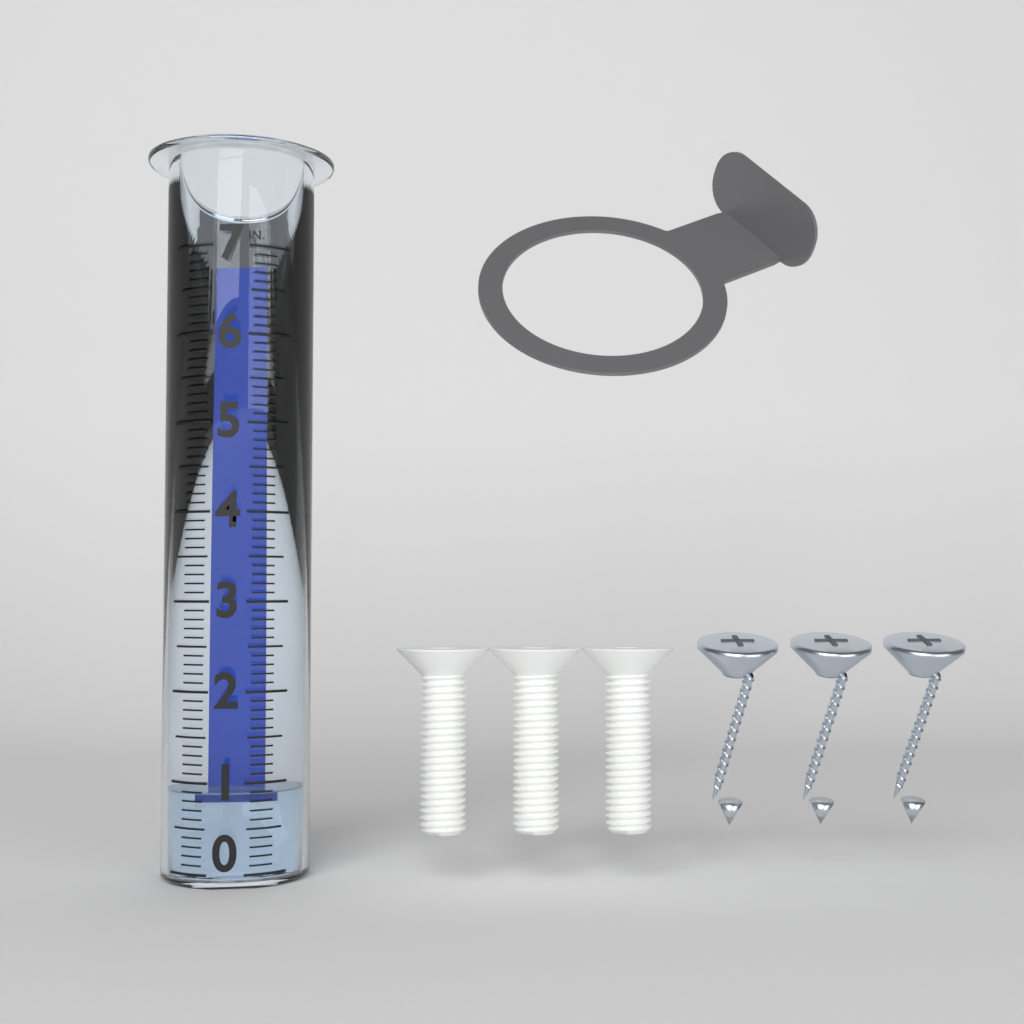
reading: 0.9 in
